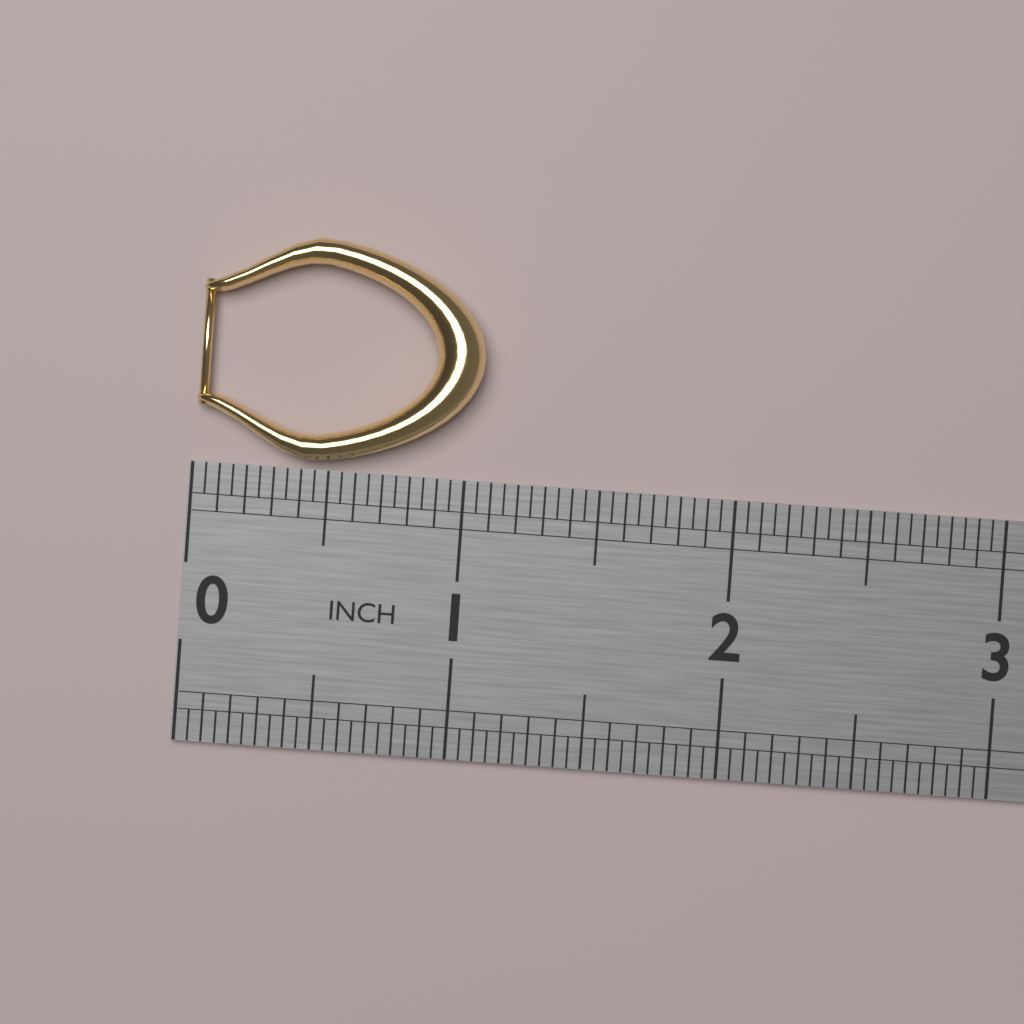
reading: 1.05 in
